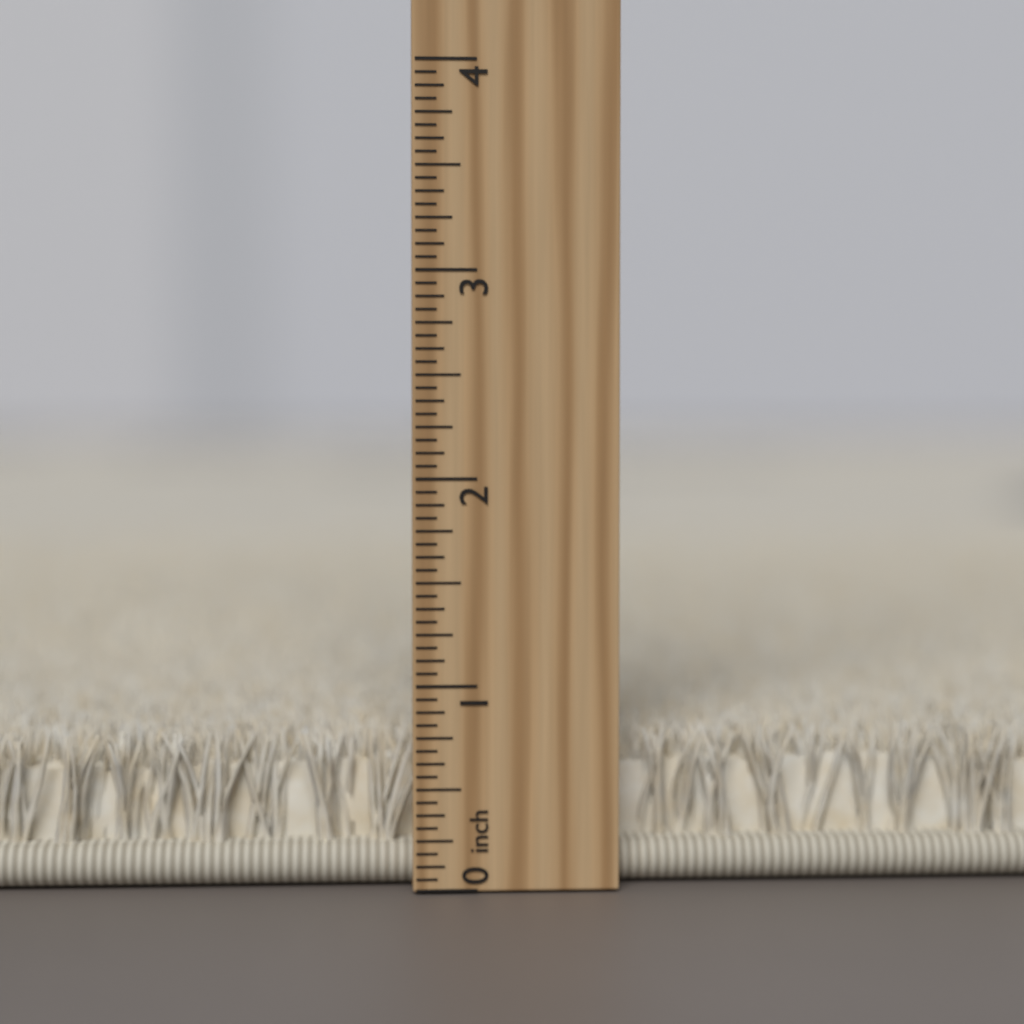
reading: 0.7500 inch
